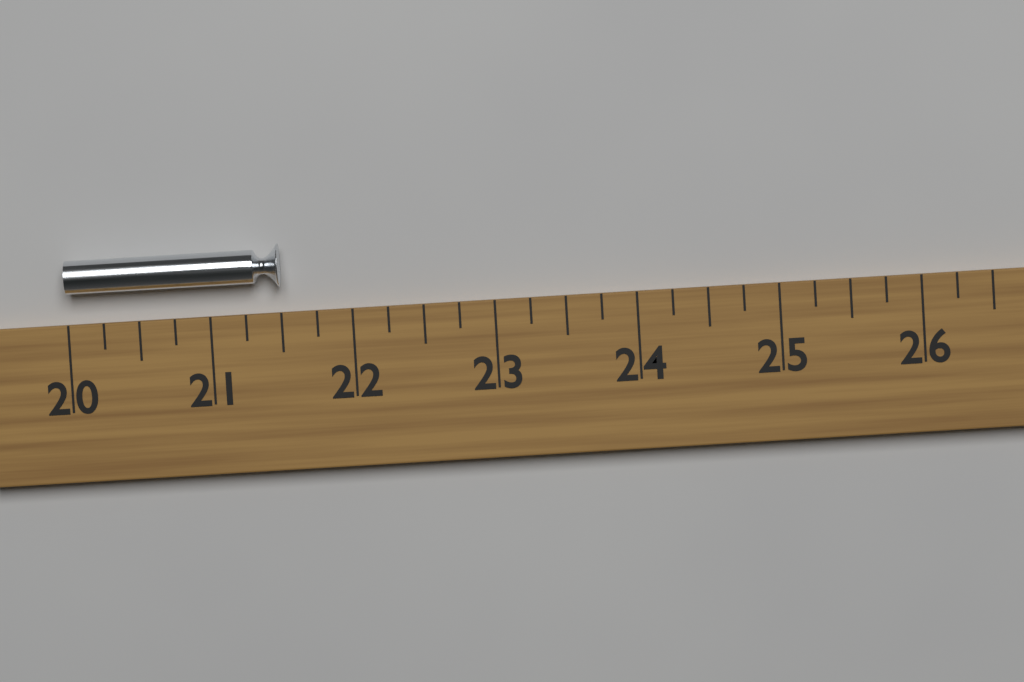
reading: 21.50 (no unit)
